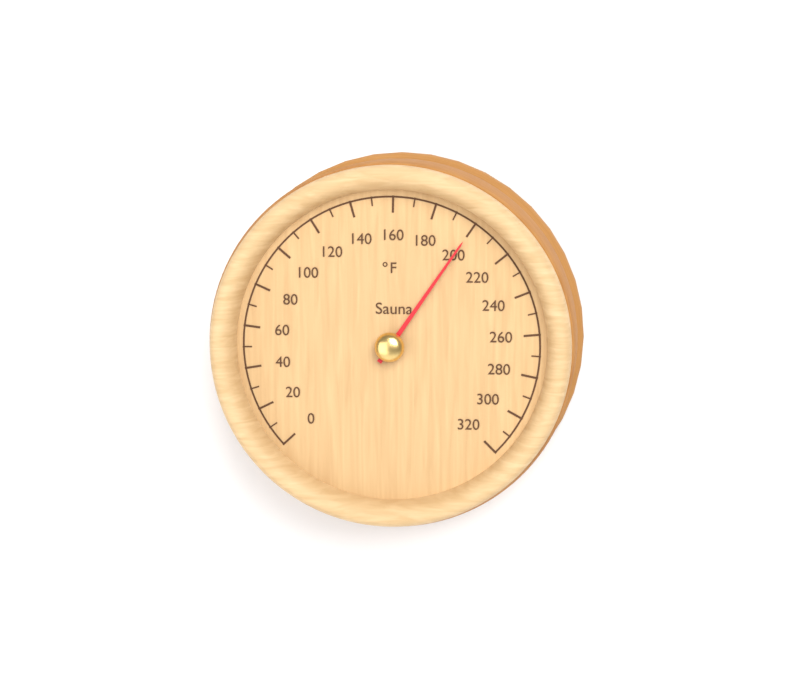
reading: 200 °F
